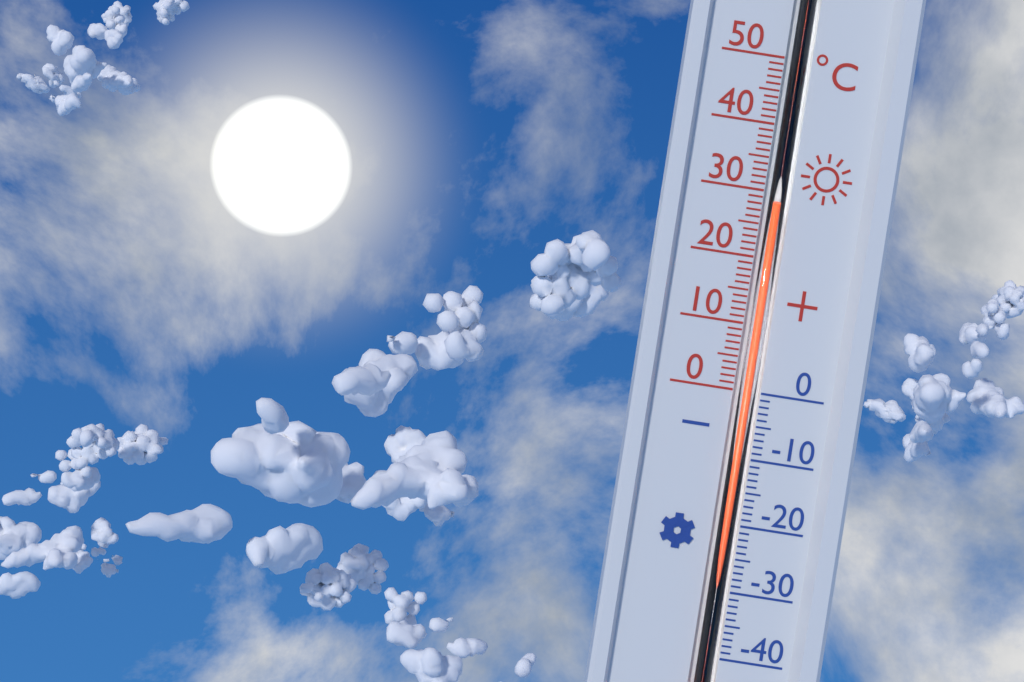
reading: 28 °C
